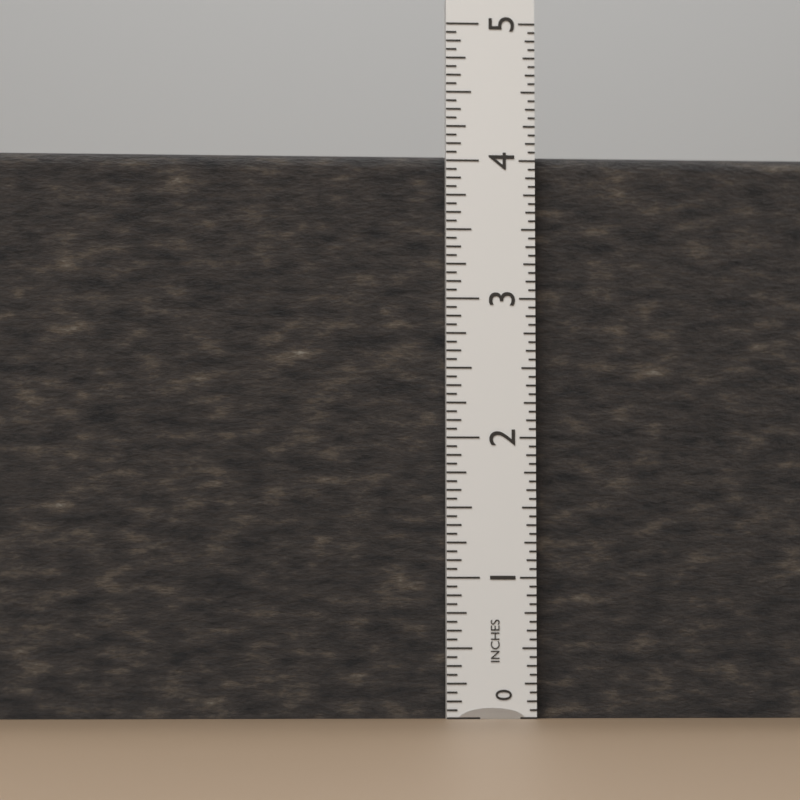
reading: 4.0625 in
